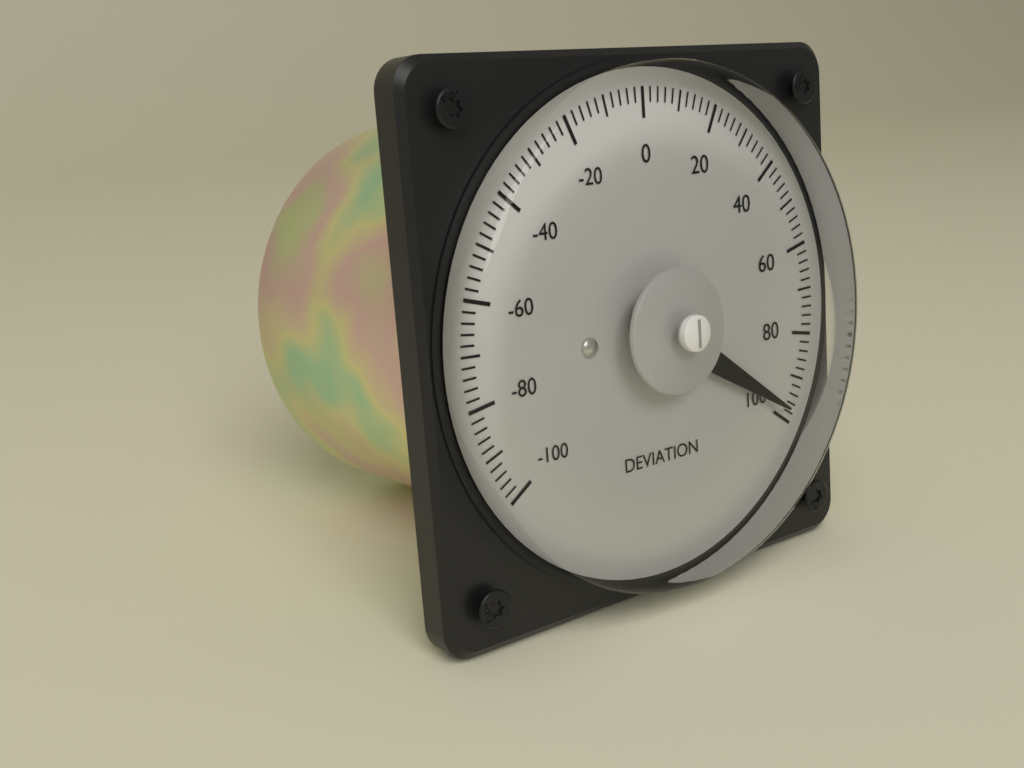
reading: 98 (no unit)
